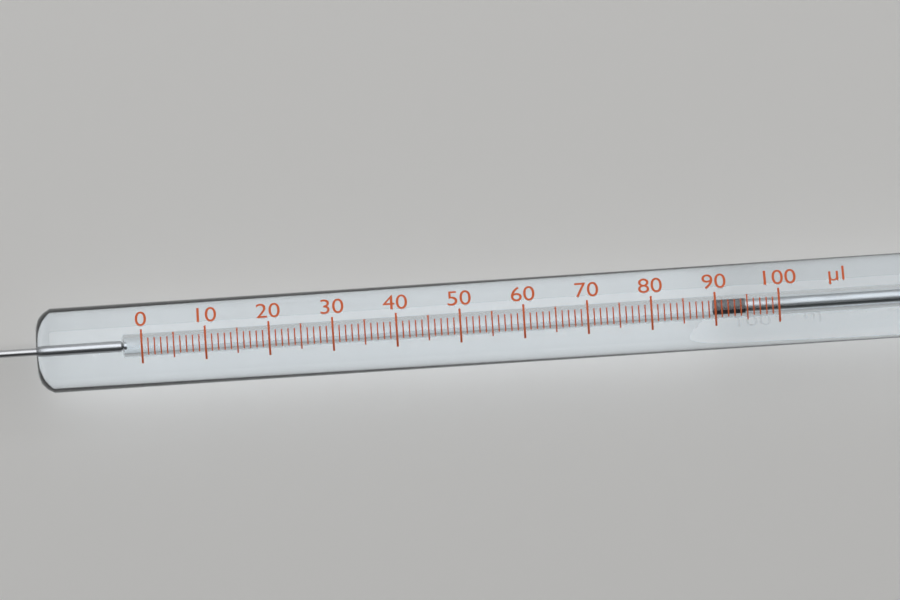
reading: 90 µl
